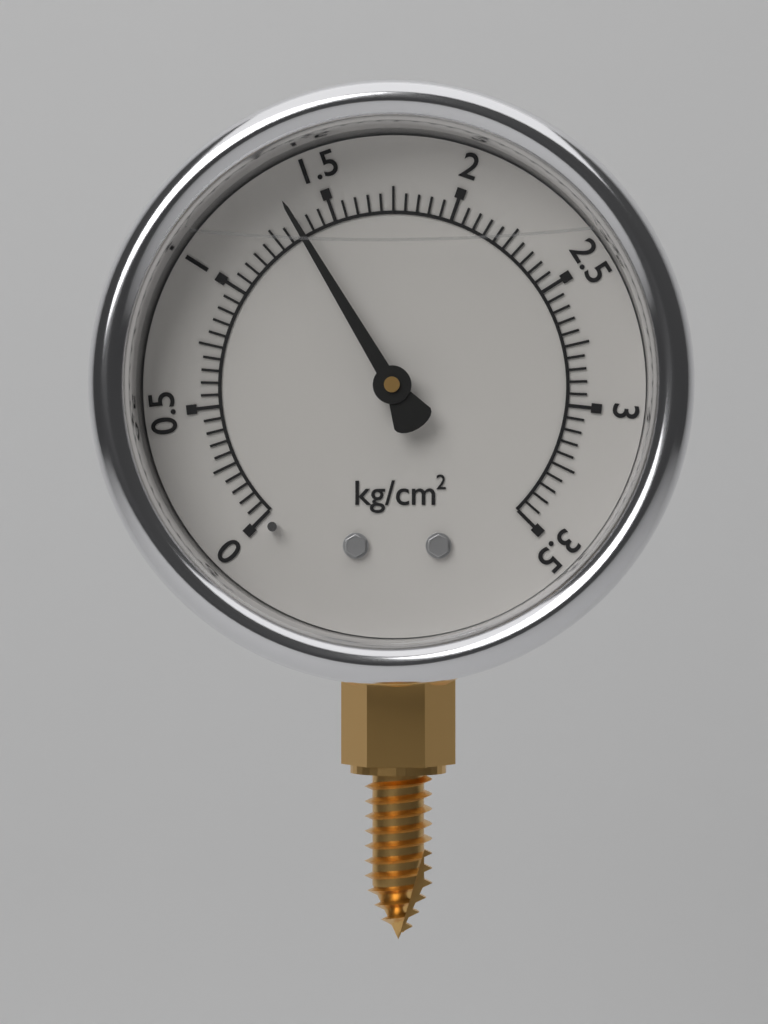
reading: 1.35 kg/cm²
